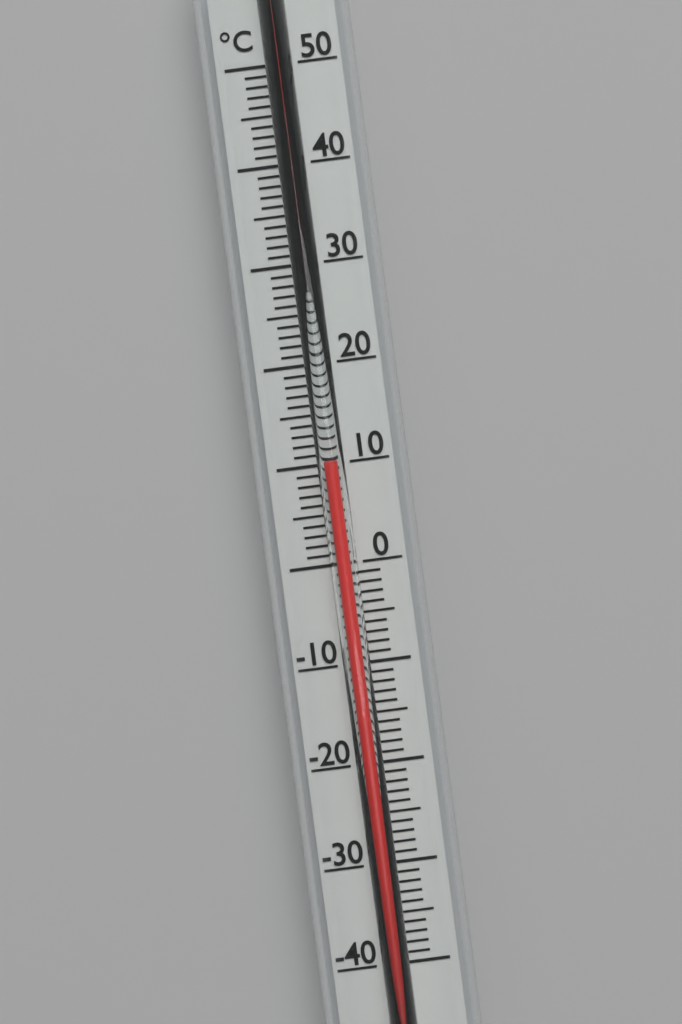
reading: 10 °C
